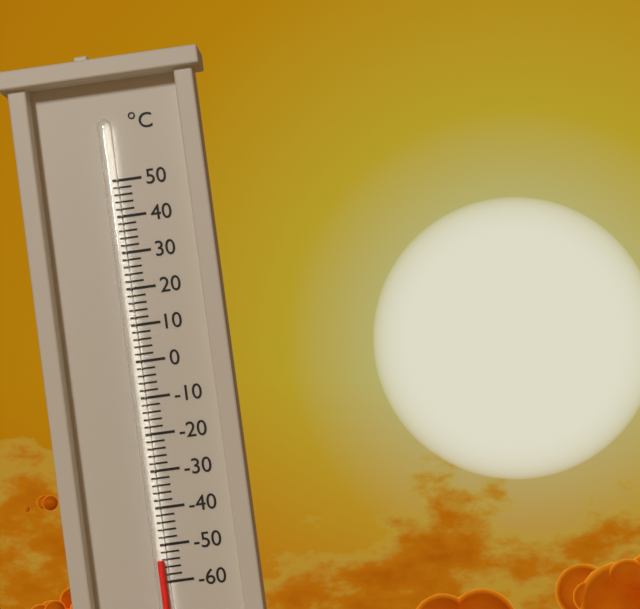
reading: -54 °C
